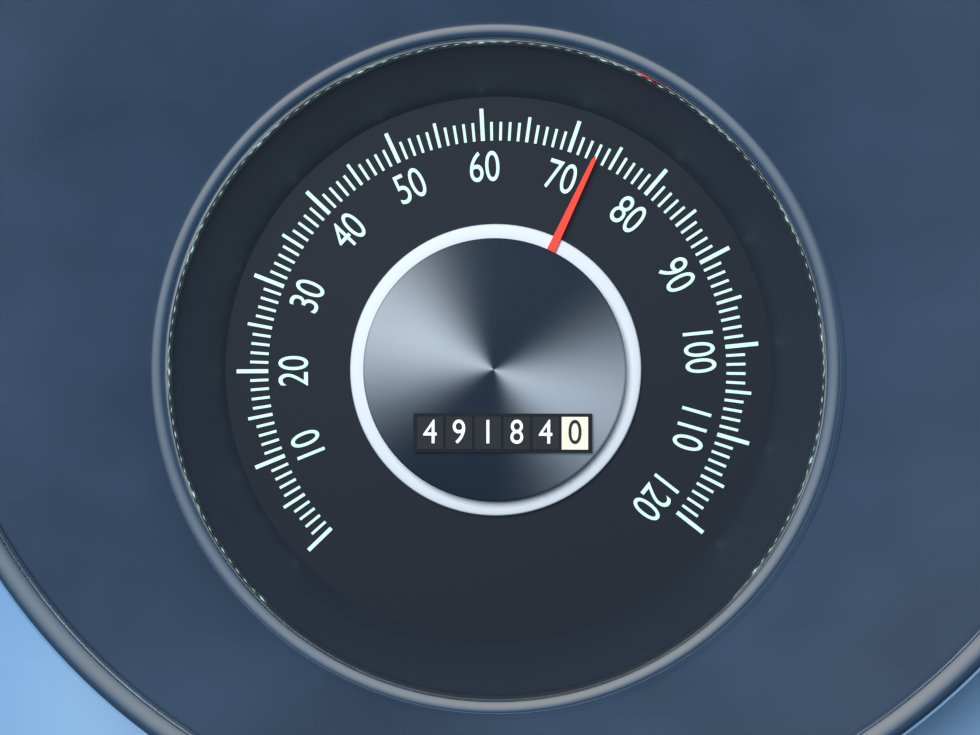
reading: 73 (no unit)
